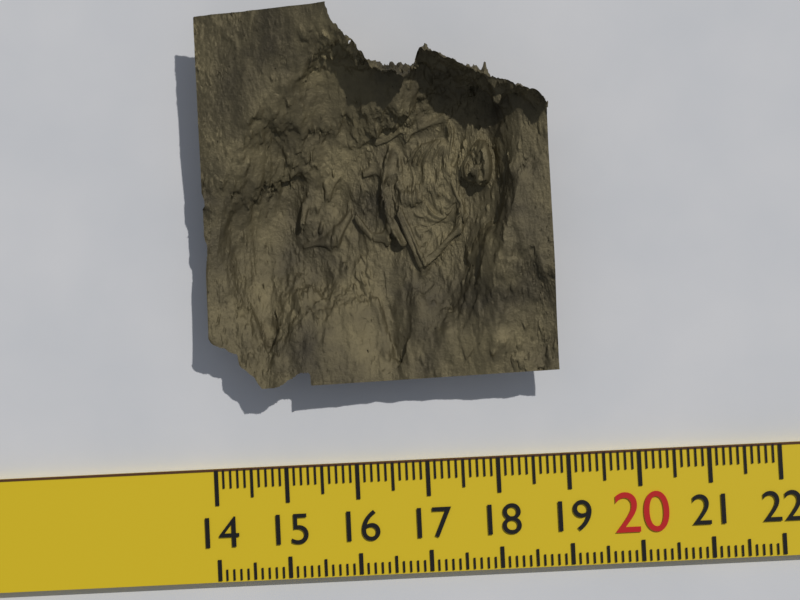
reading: 18.9 (no unit)
